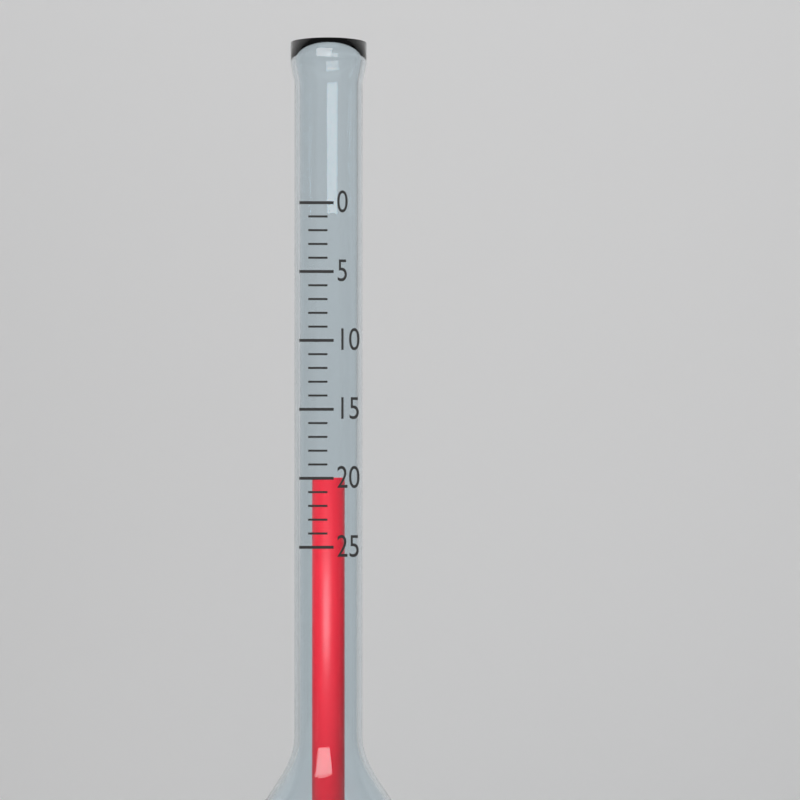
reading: 20 (no unit)
